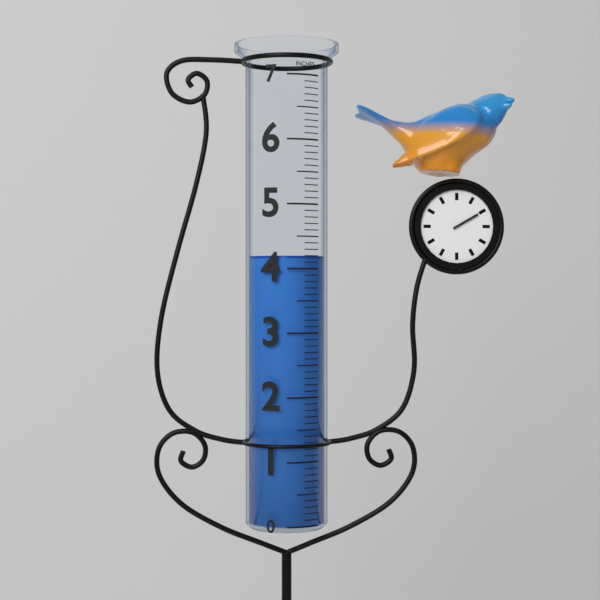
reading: 4.2 in
